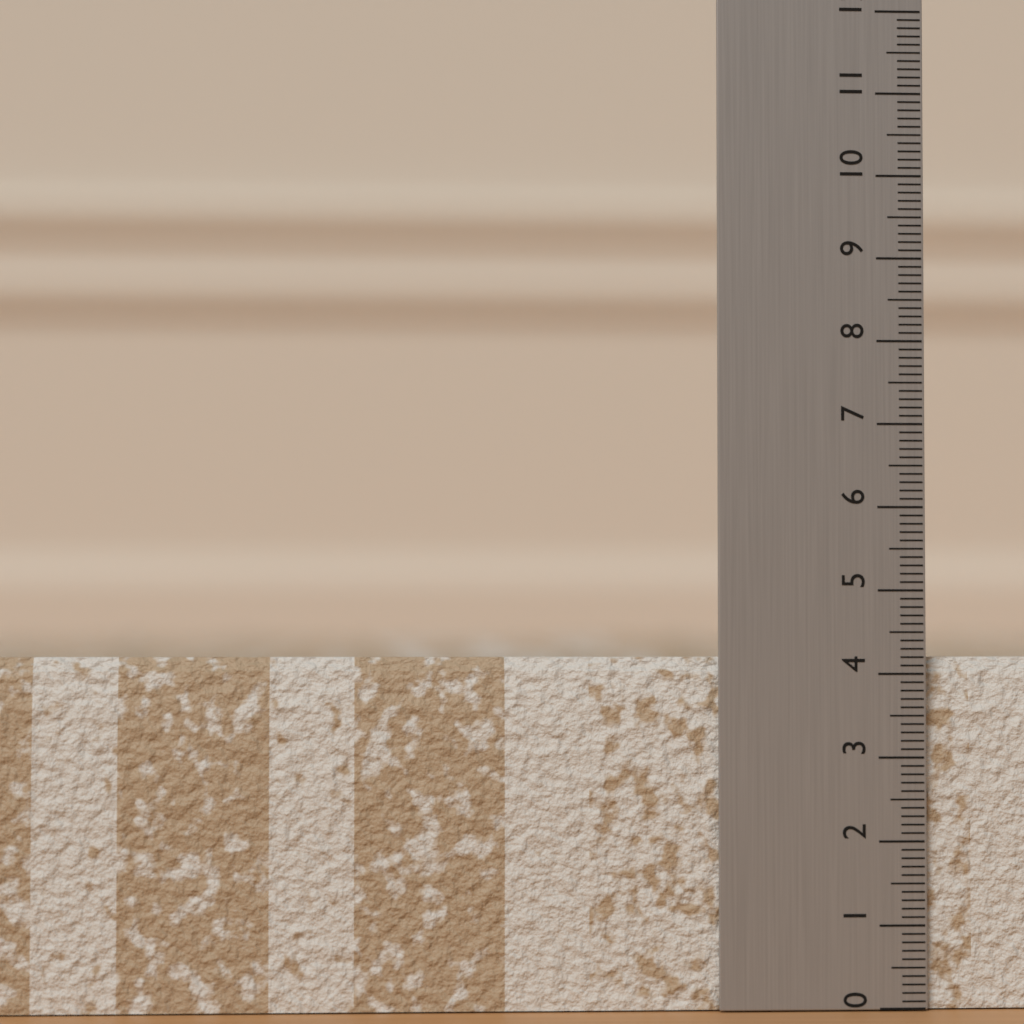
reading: 4.2 (no unit)
